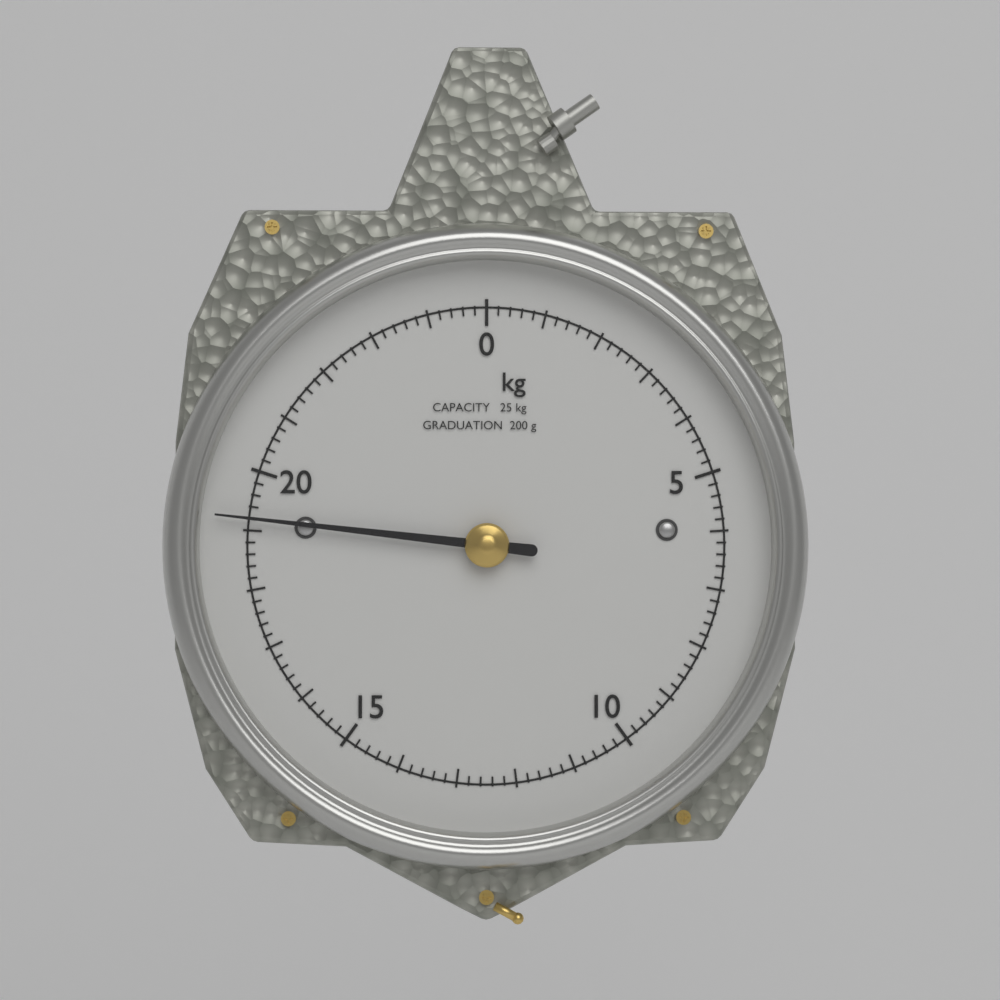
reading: 19.2 kg
